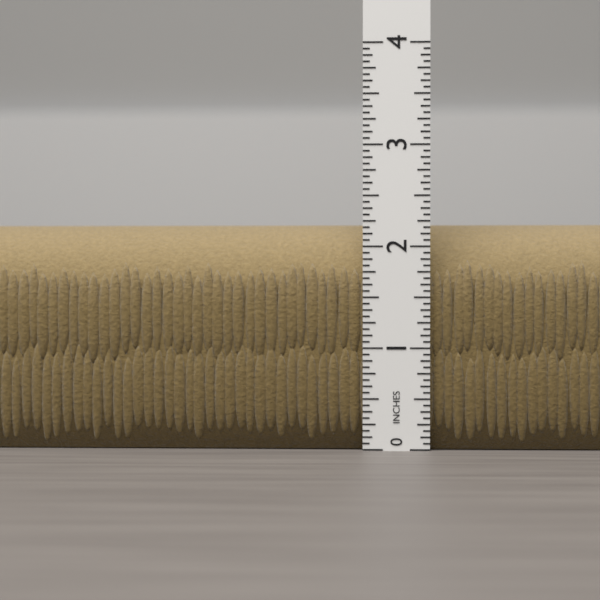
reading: 2.2500 in
